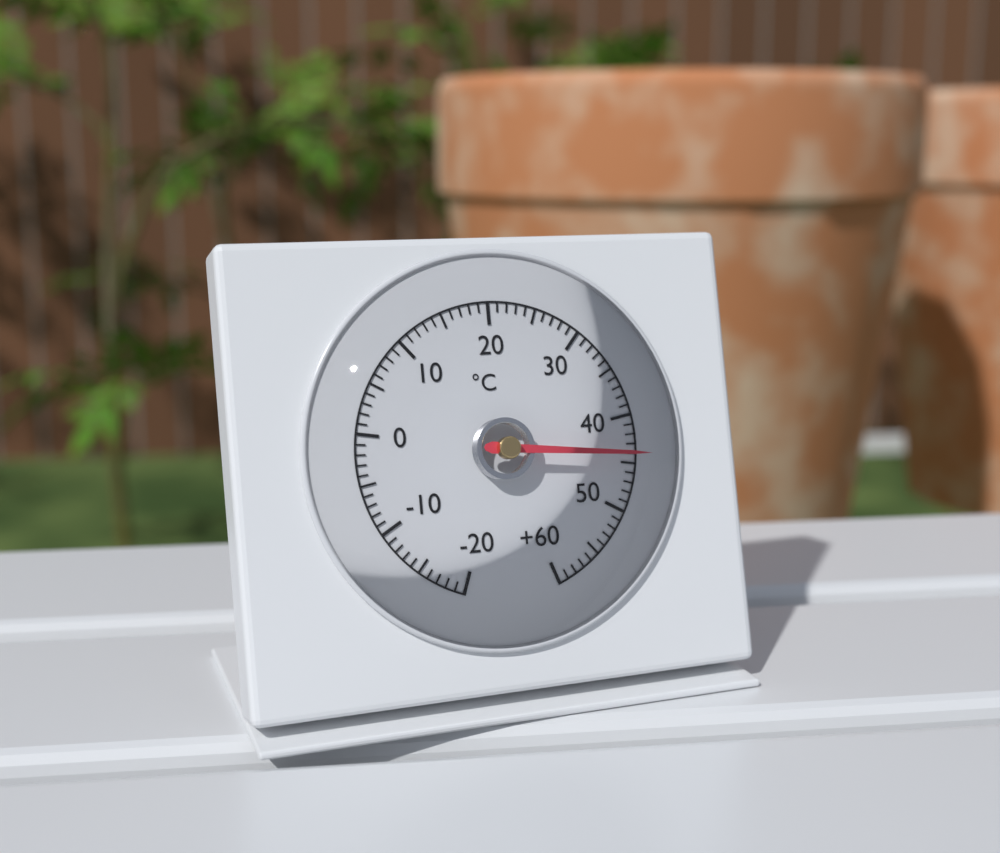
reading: 44 °C
